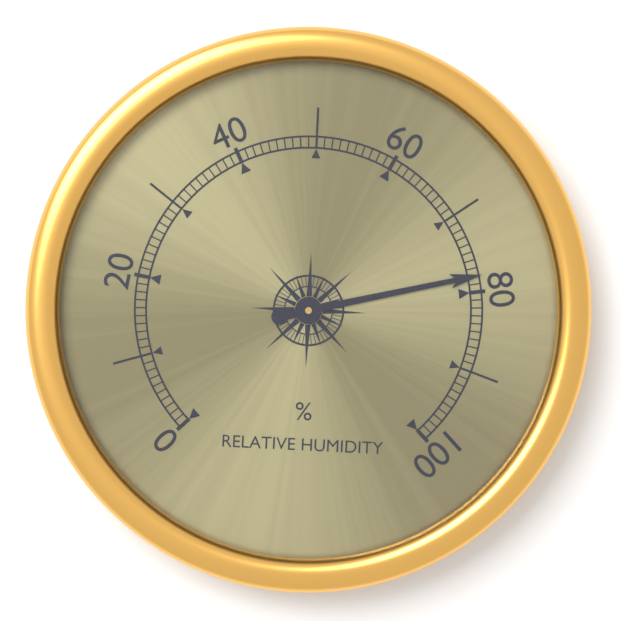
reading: 78 %
